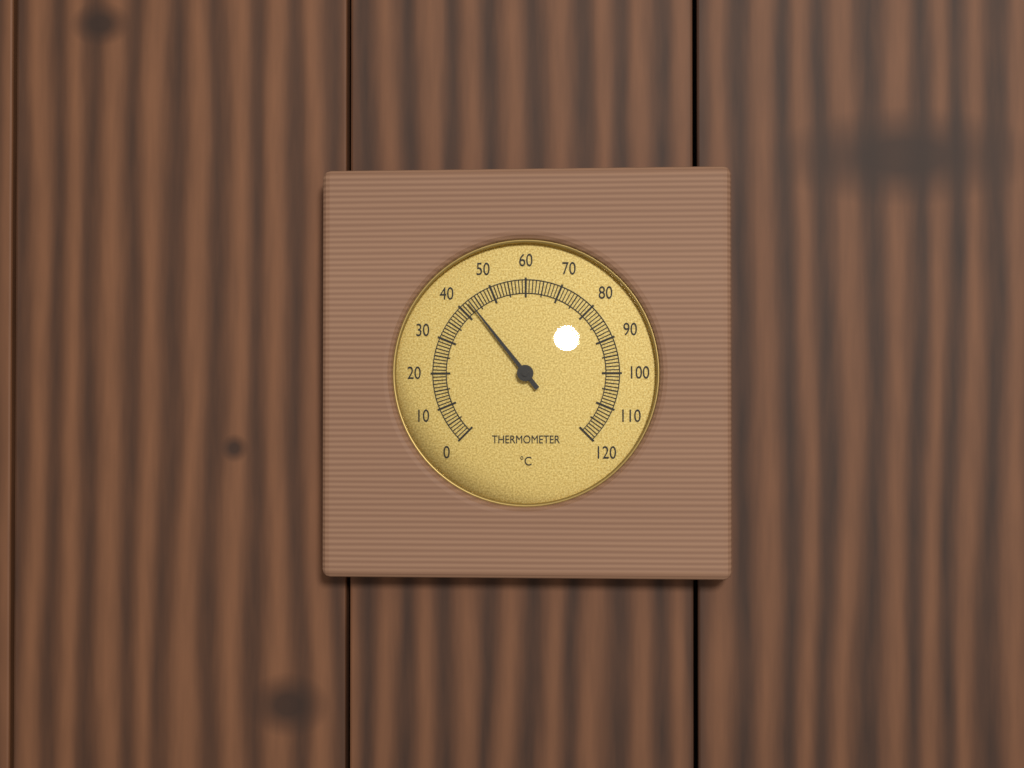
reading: 43 °C
